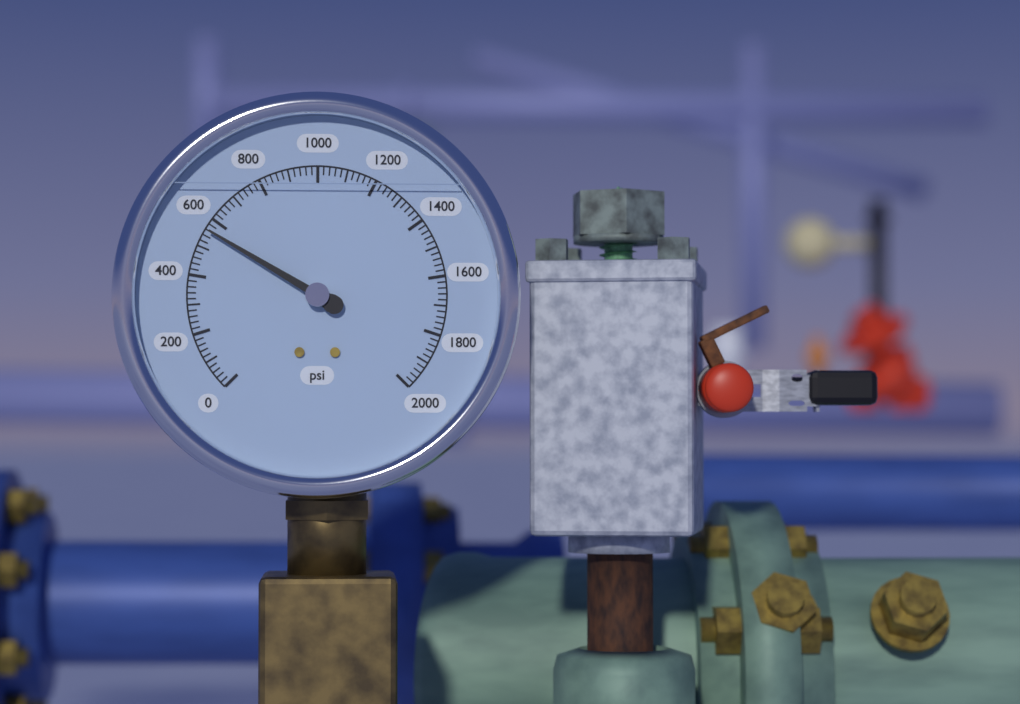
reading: 560 psi
